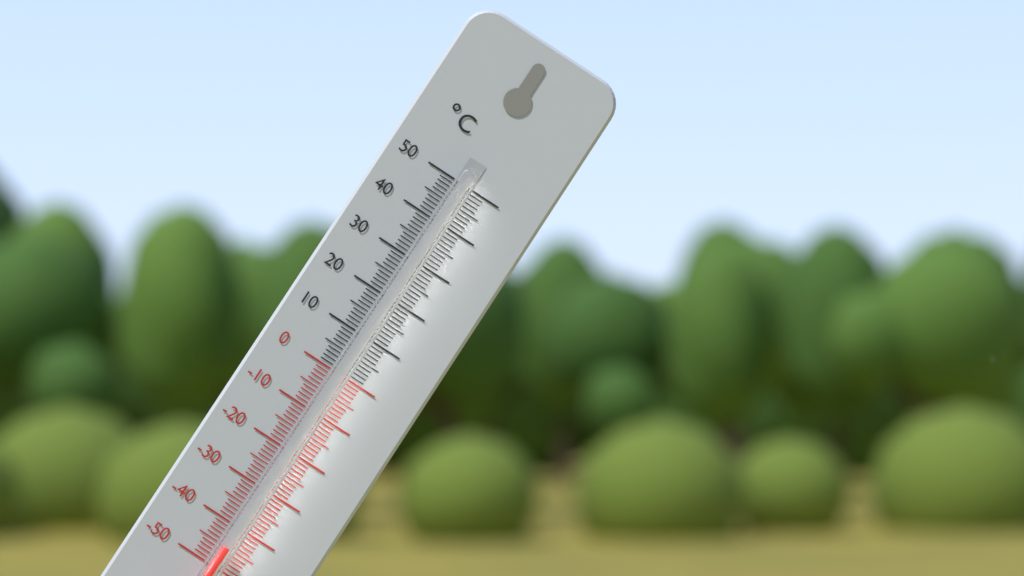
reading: -45 °C
